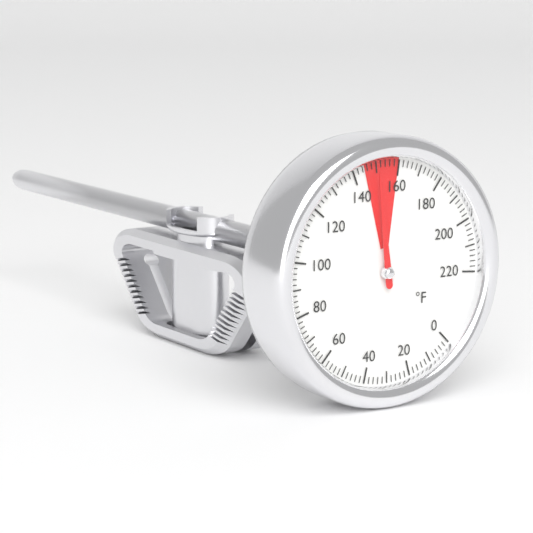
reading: 150 °F
